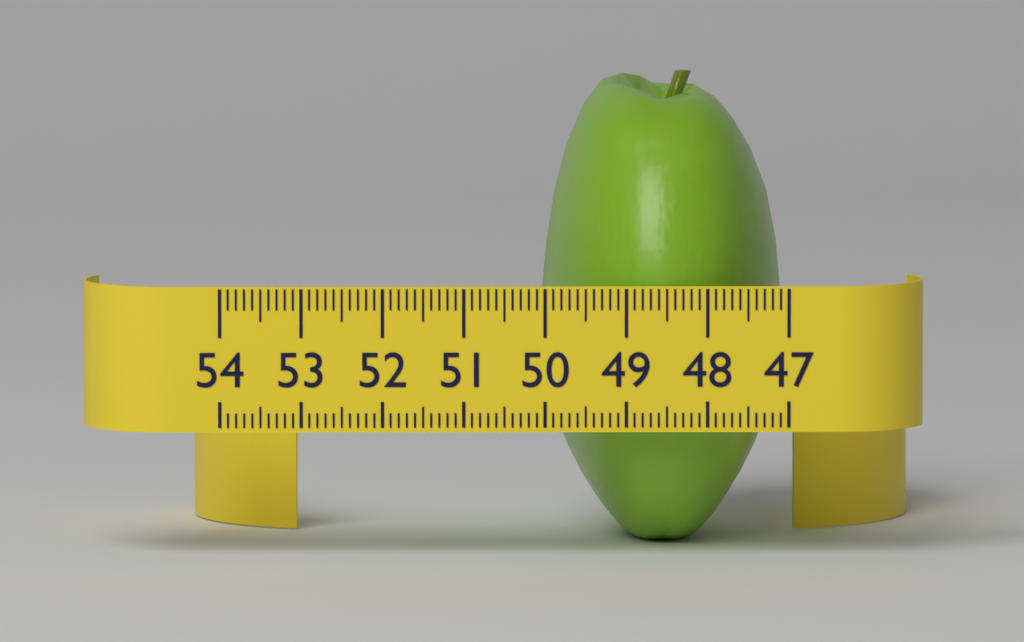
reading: 50.0 (no unit)
